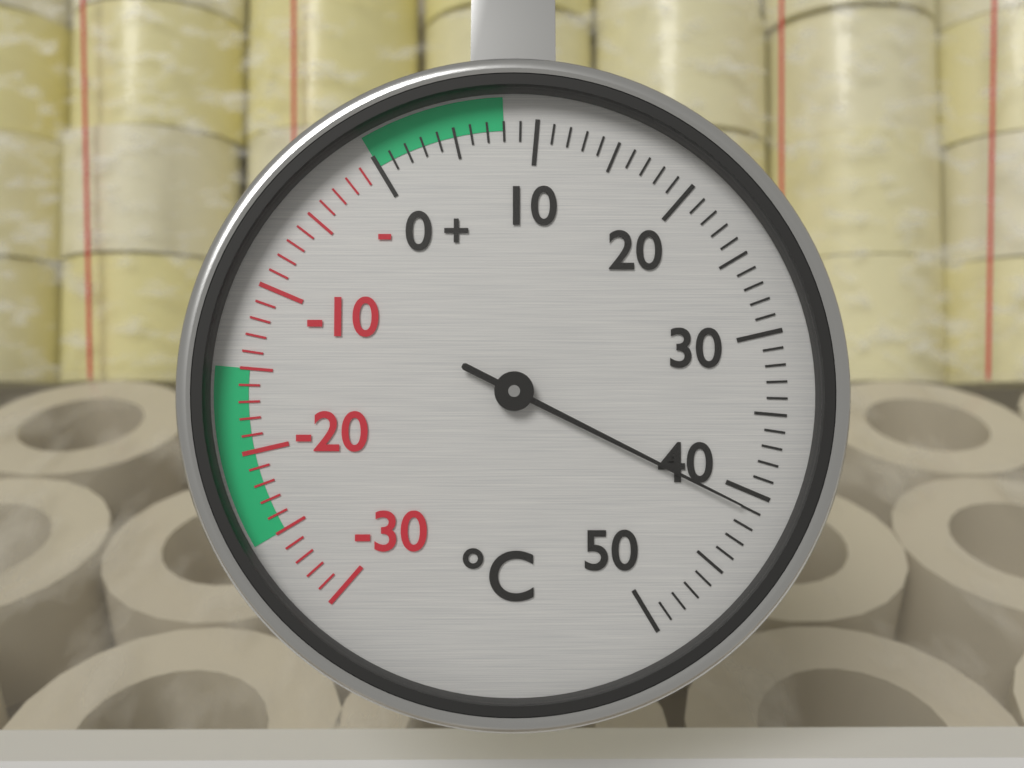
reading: 41 °C
